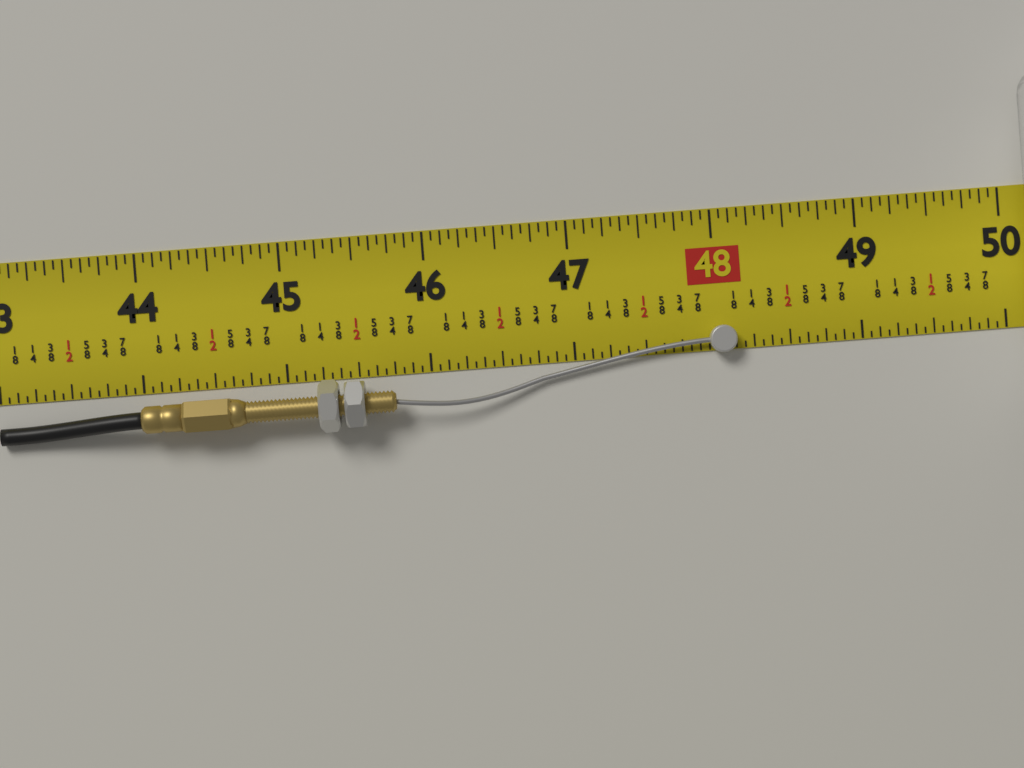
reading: 48.1250 in
